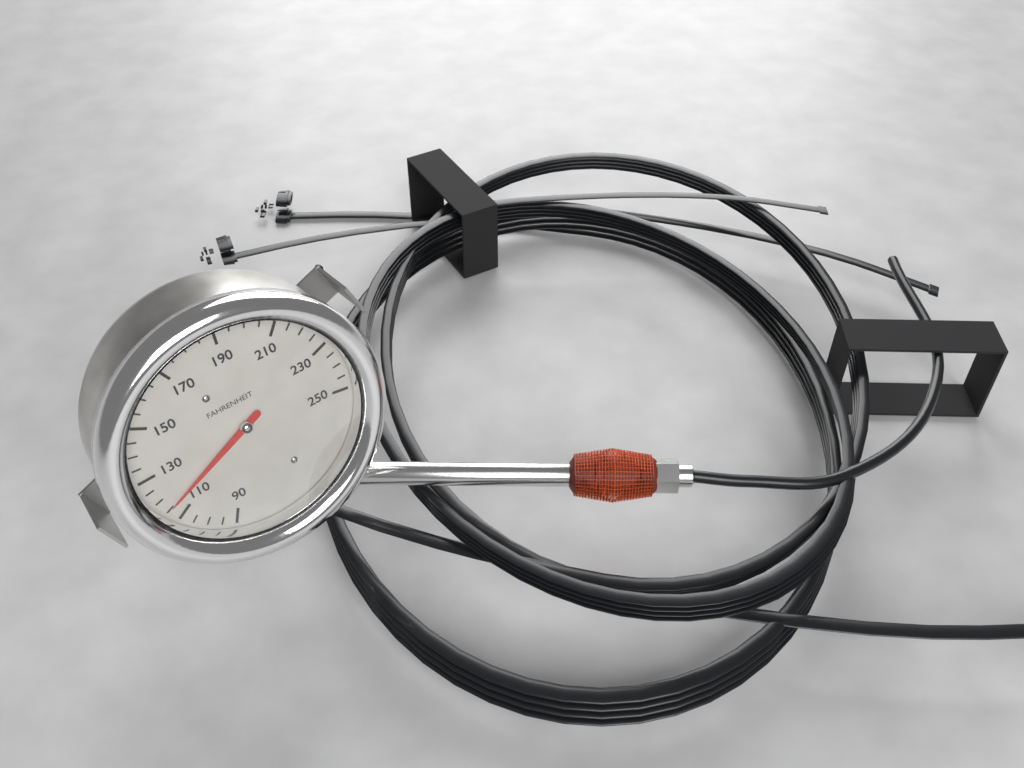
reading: 115 °F
